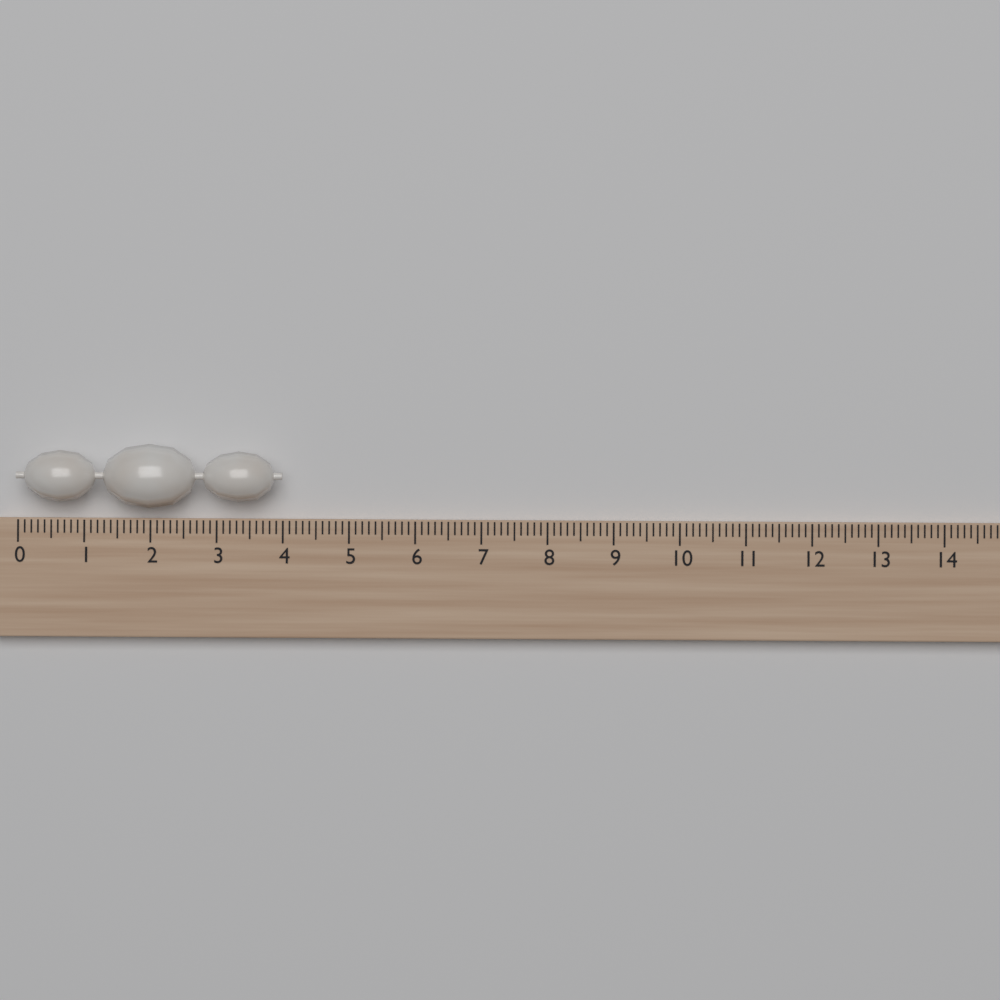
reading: 4.0 (no unit)
